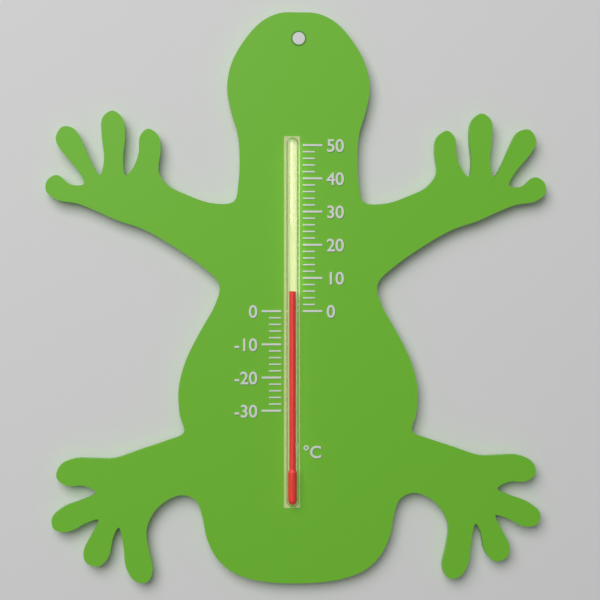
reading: 6 °C
